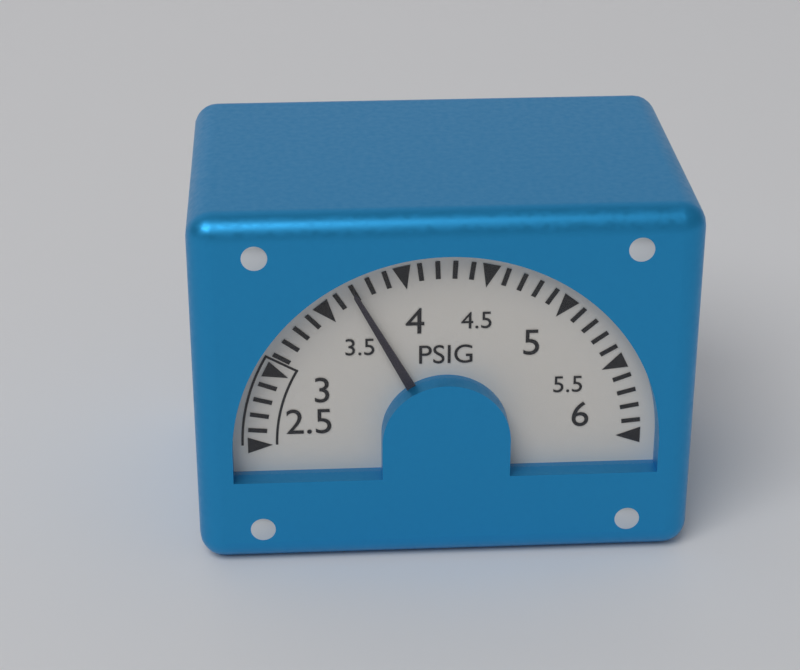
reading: 3.7 PSIG
